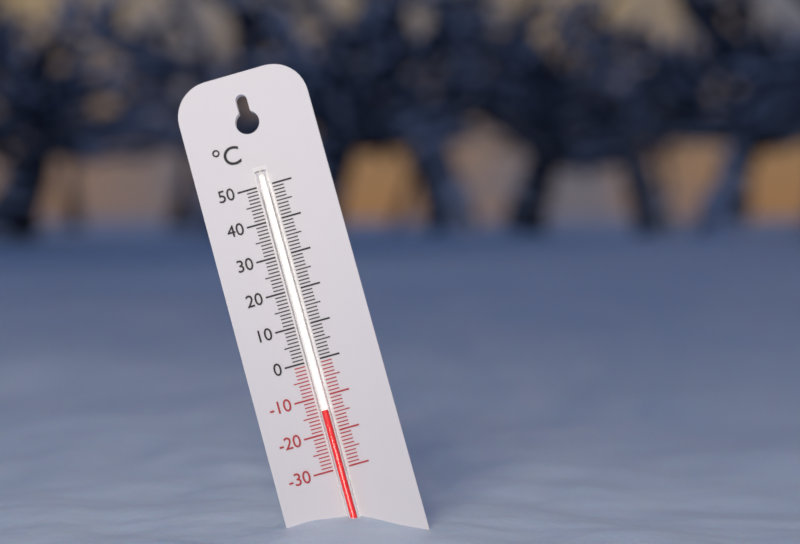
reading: -14 °C
